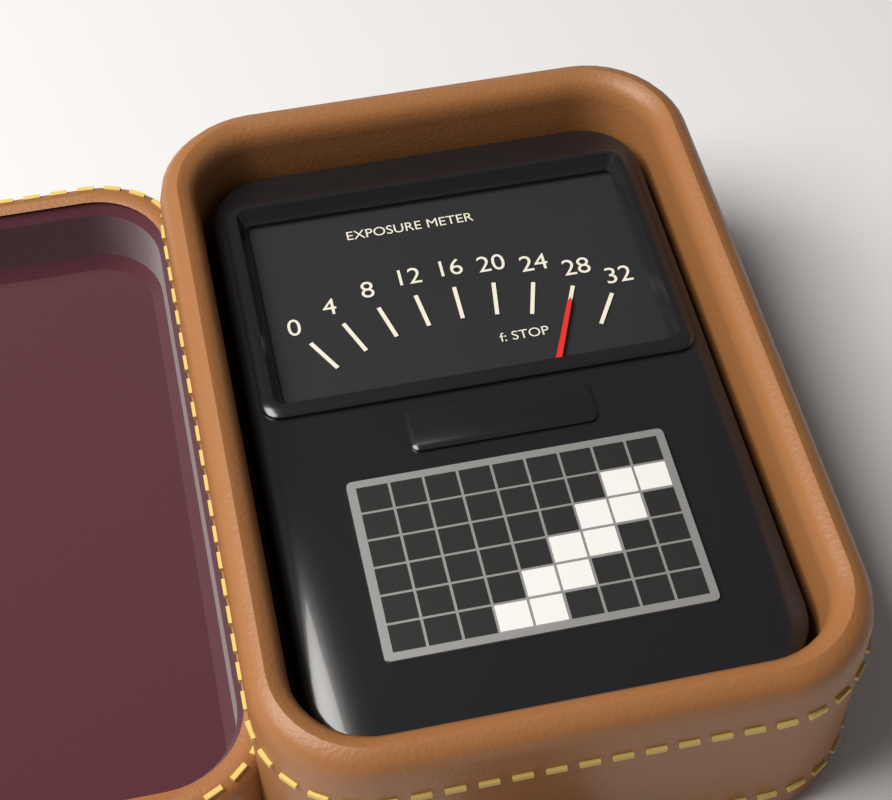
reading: 28 f: STOP
